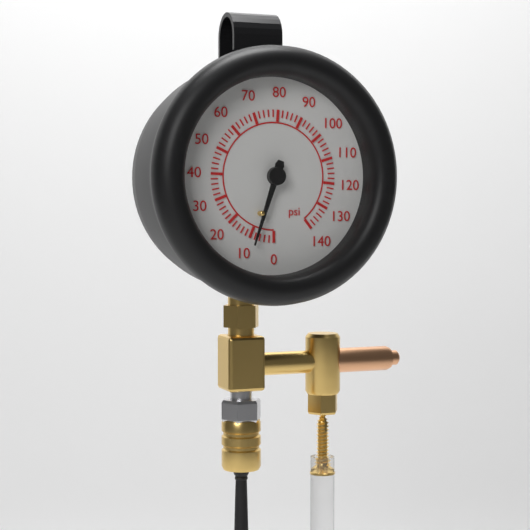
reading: 8 psi
